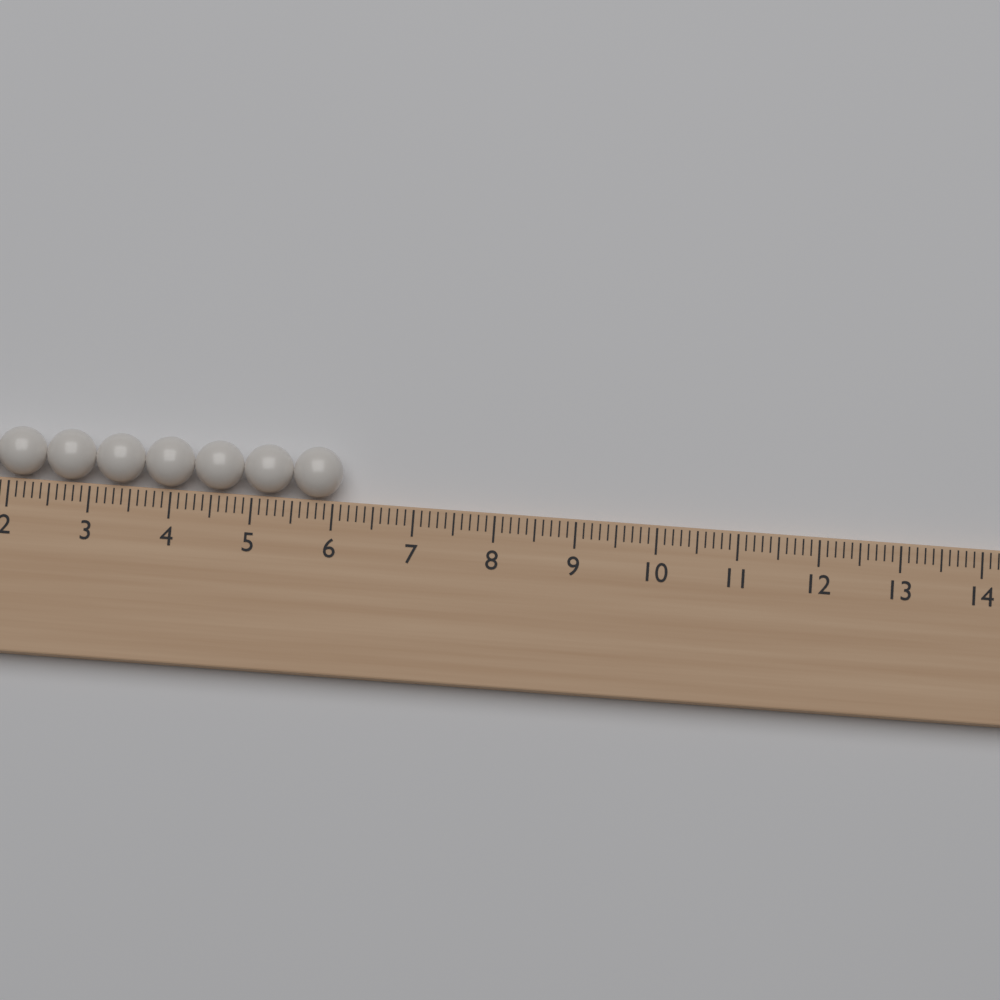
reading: 6.1 (no unit)
